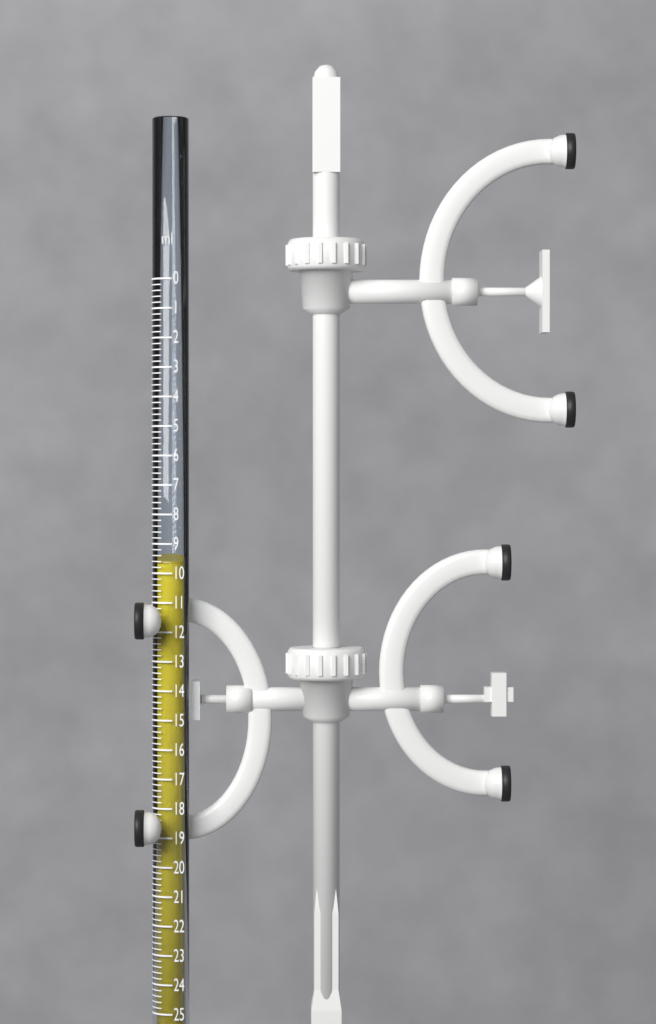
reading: 9.6 ml
